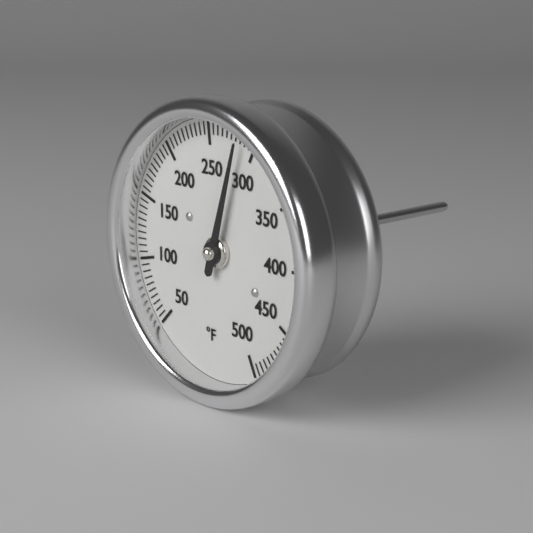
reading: 285 °F
